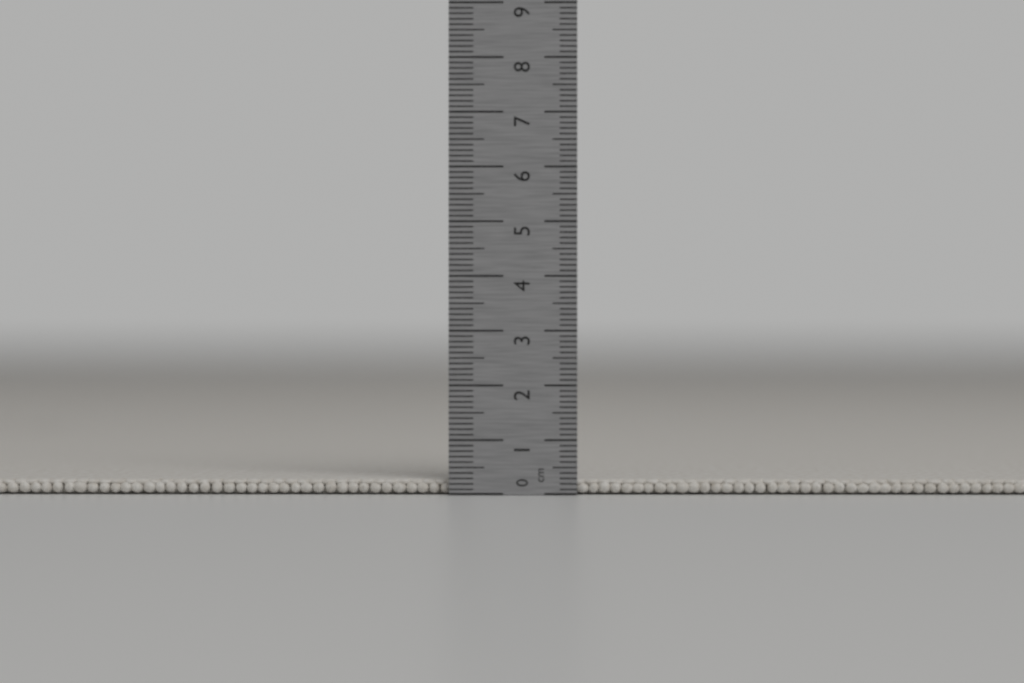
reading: 0.3 cm
